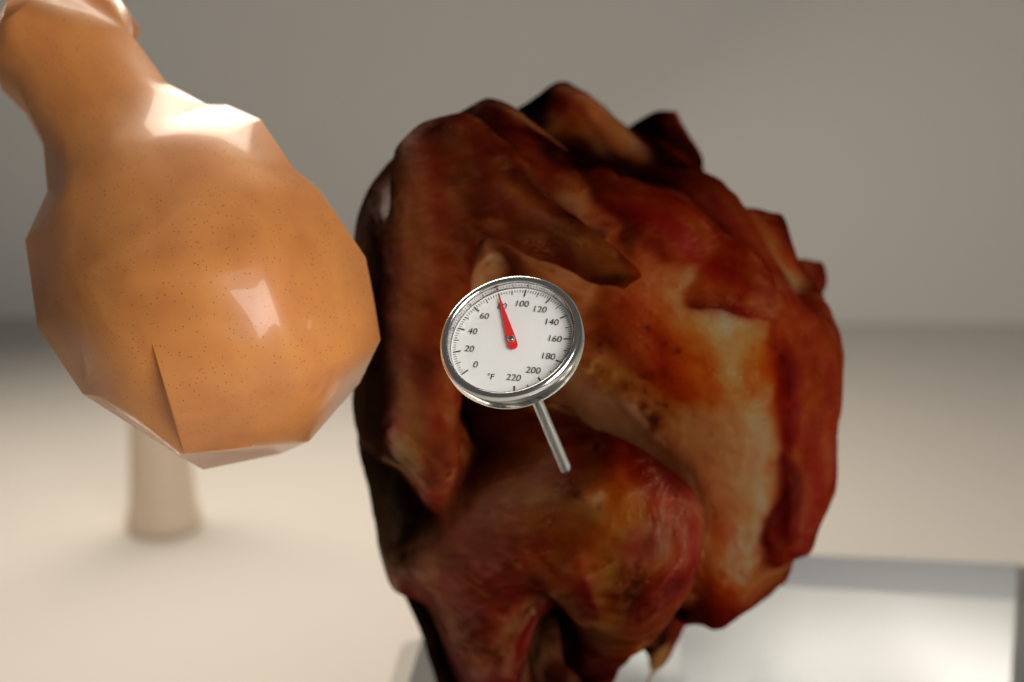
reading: 80 °F
